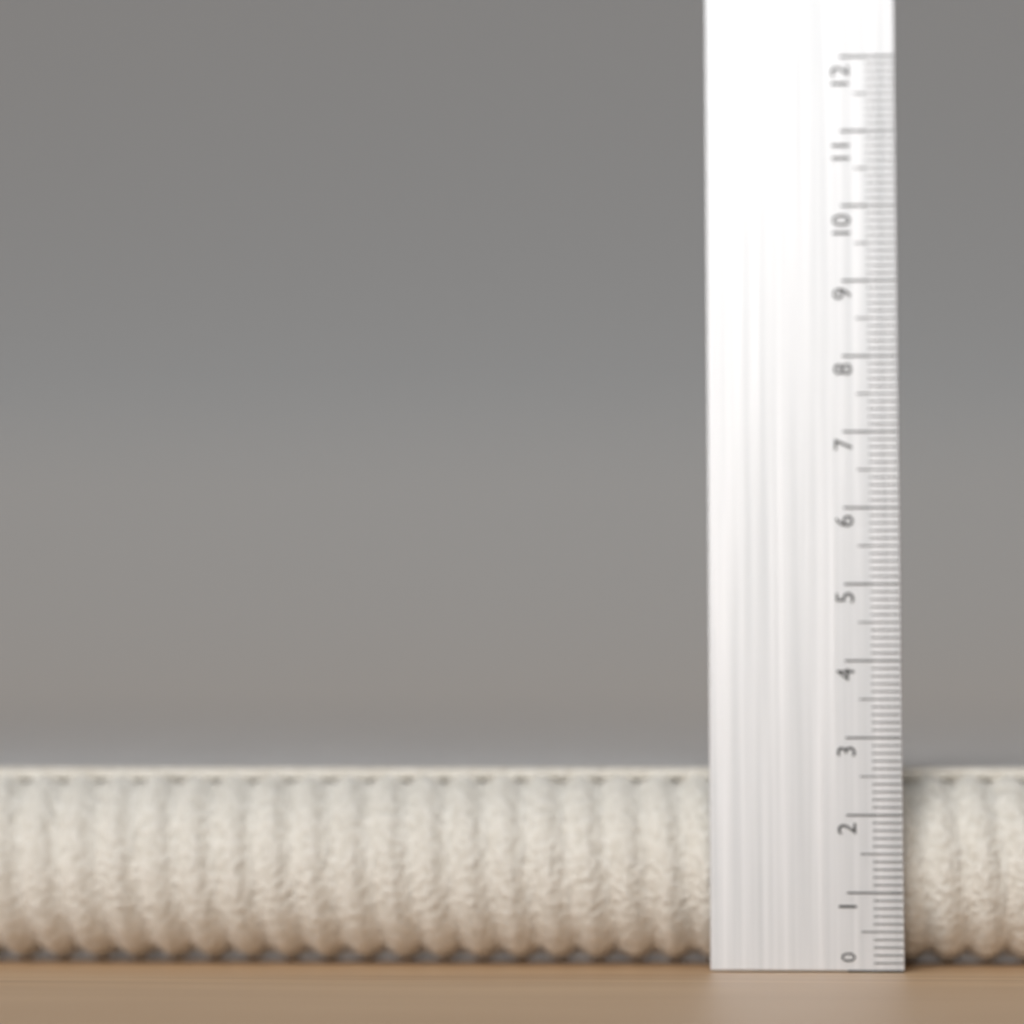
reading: 2.6 (no unit)
